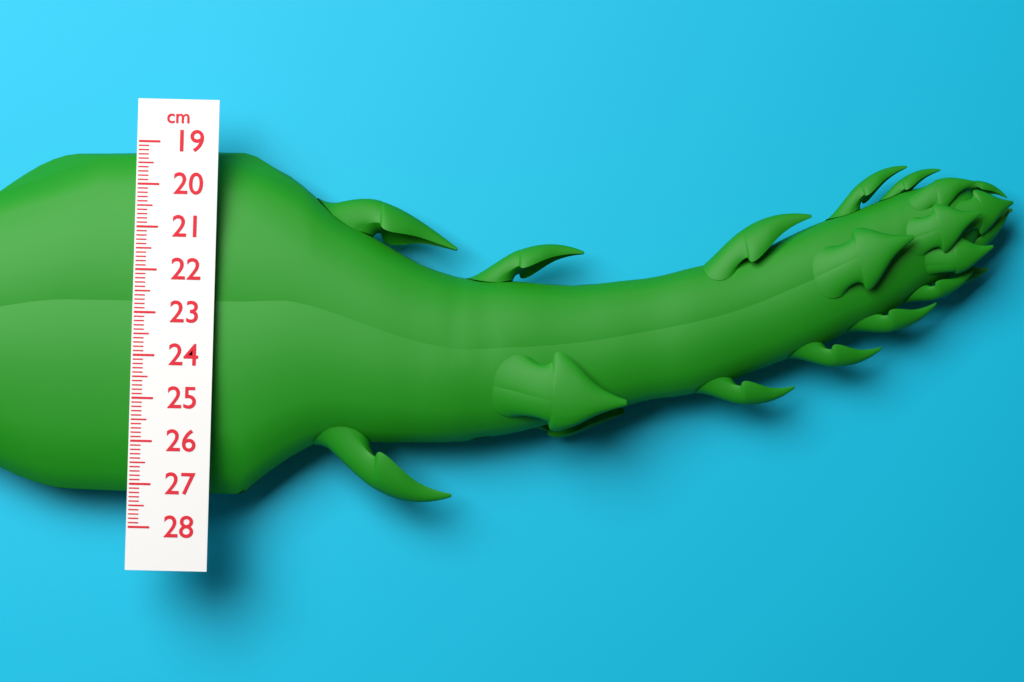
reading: 27.3 cm
